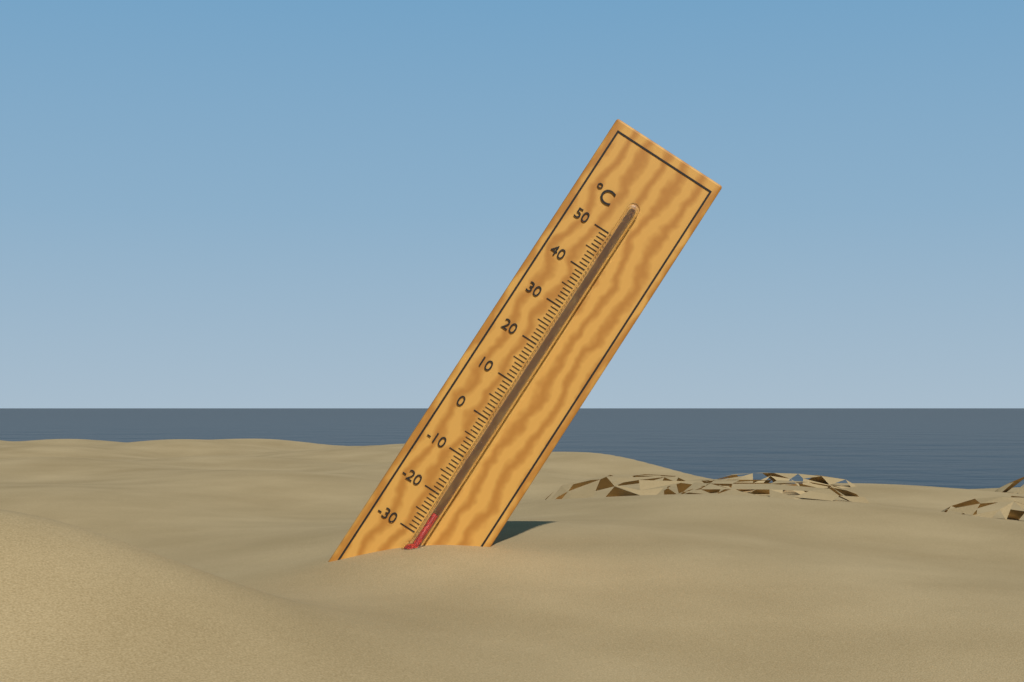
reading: -24 °C
